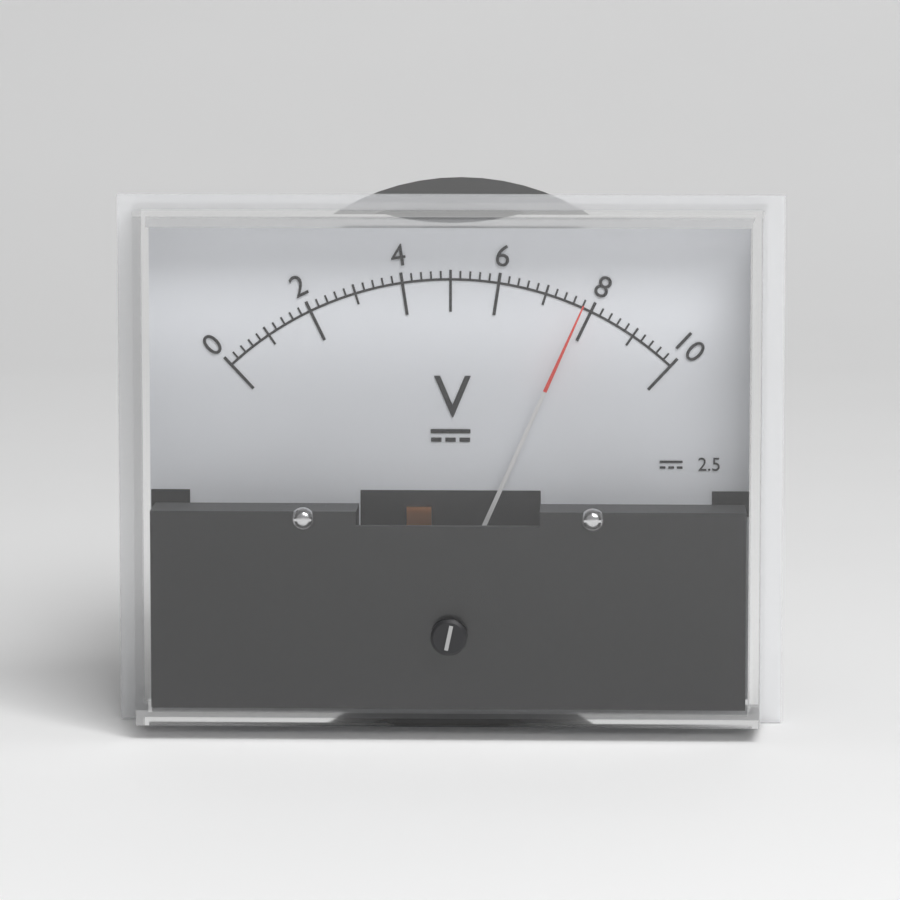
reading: 7.8 V
